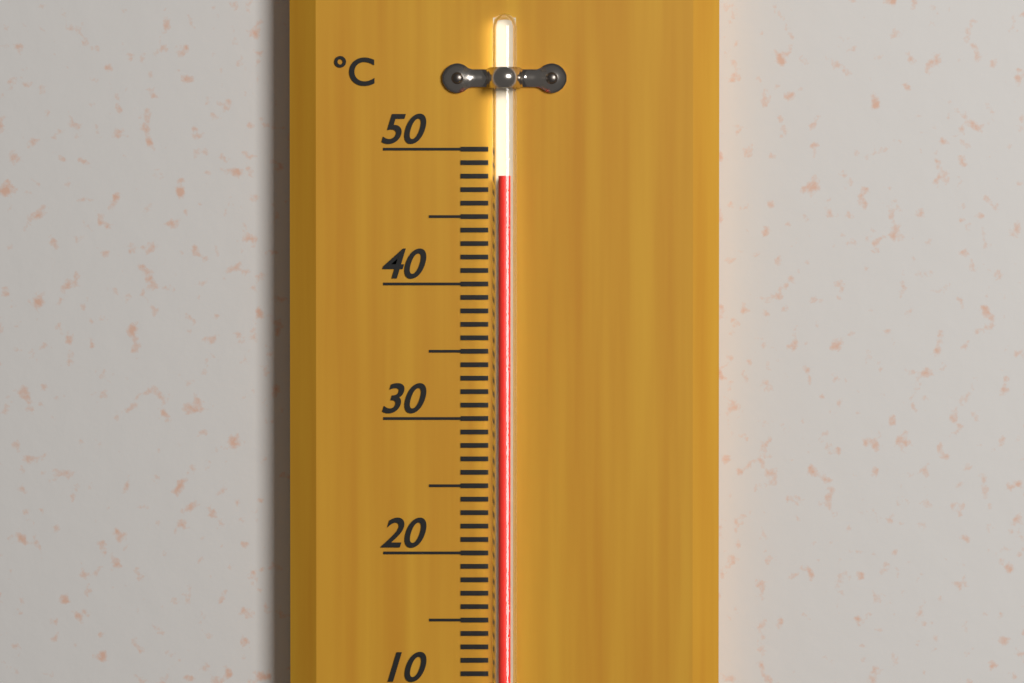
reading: 48 °C
